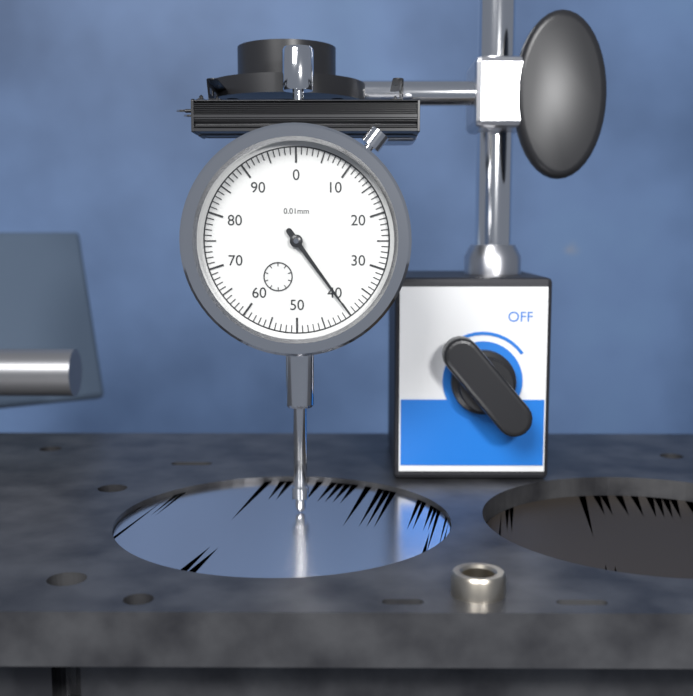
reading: 40 0.01mm
